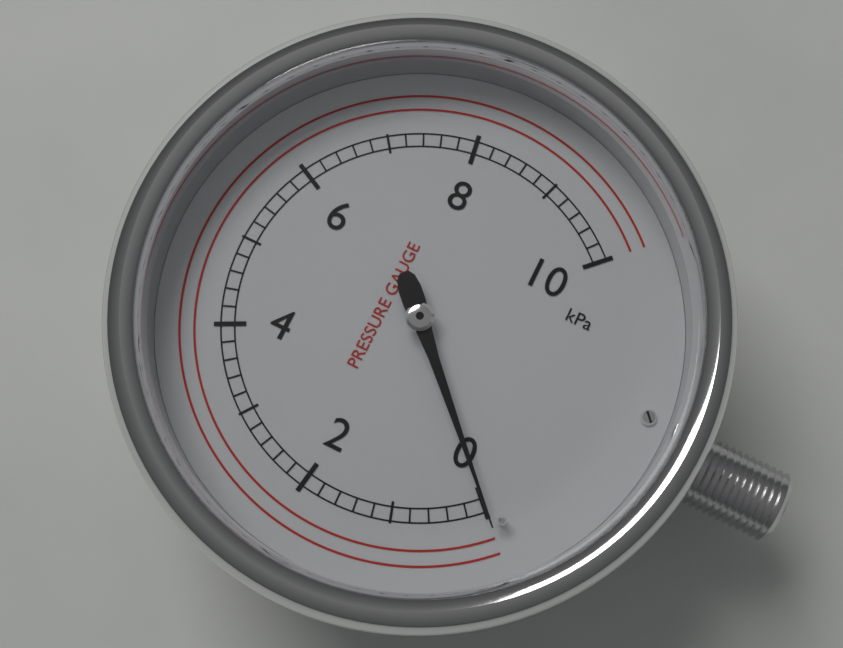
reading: 0.0 kPa
